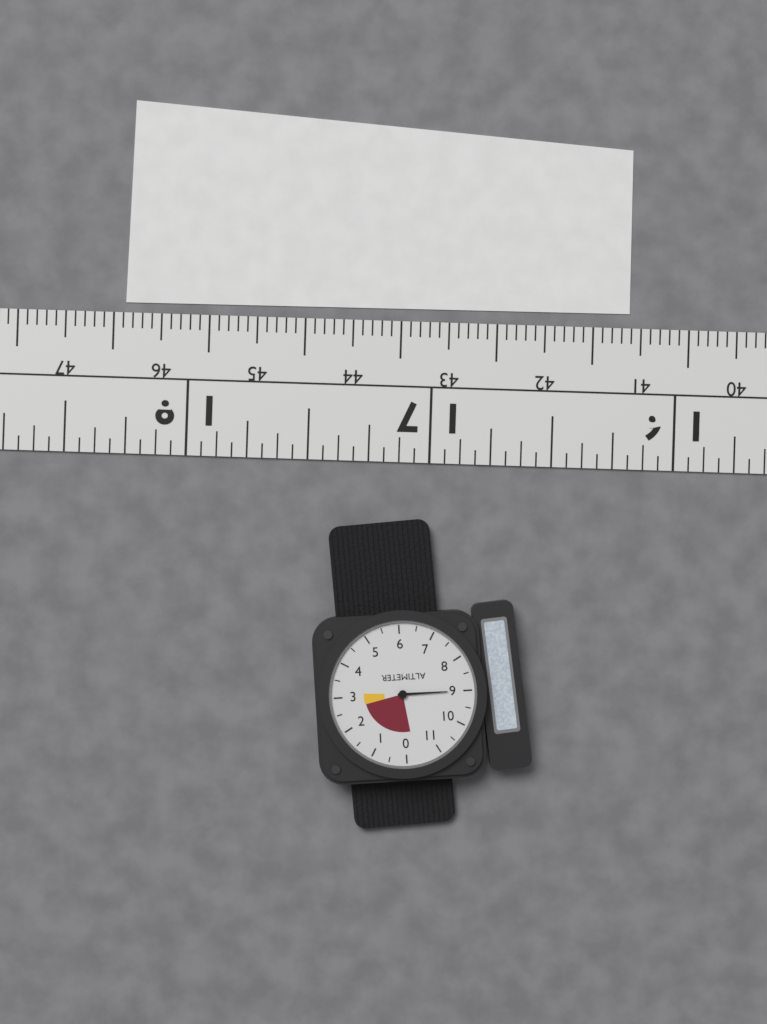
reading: 9.0 (no unit)
